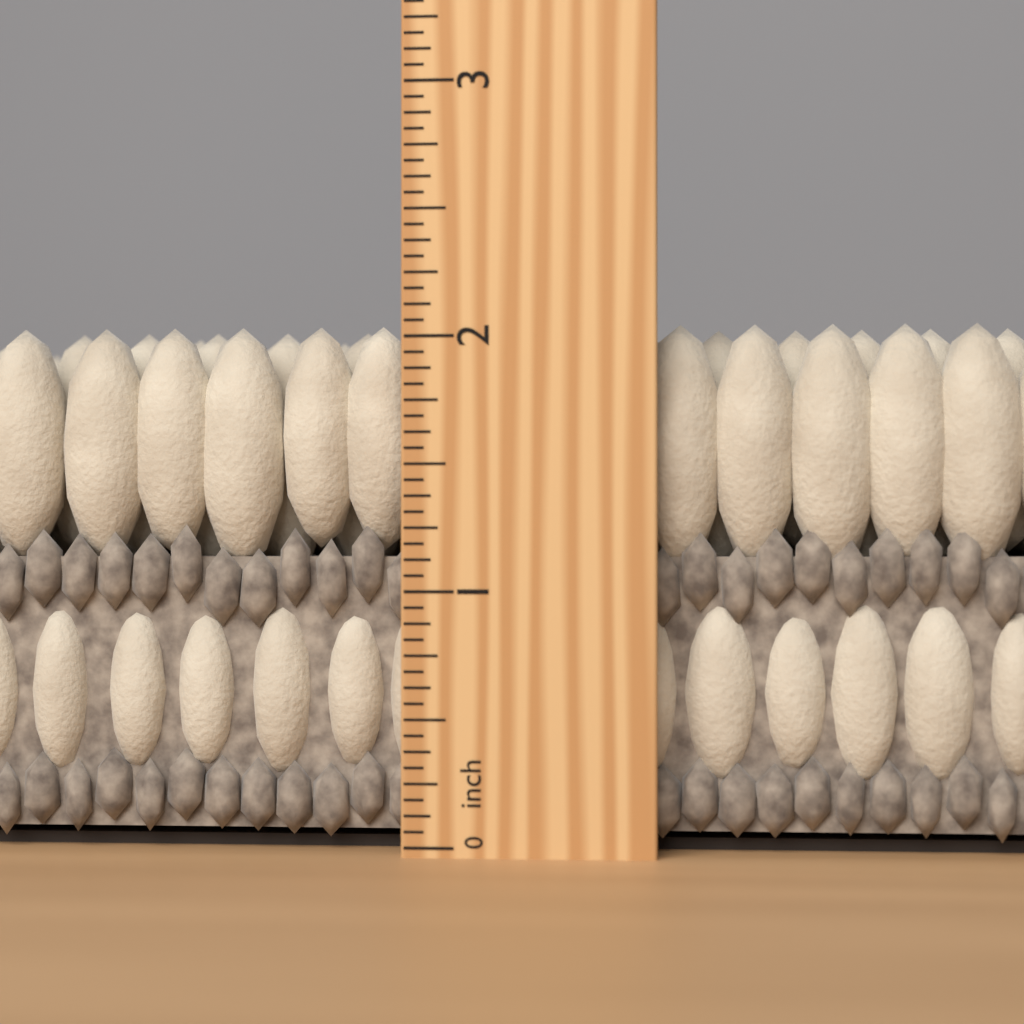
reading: 2.0625 inch
